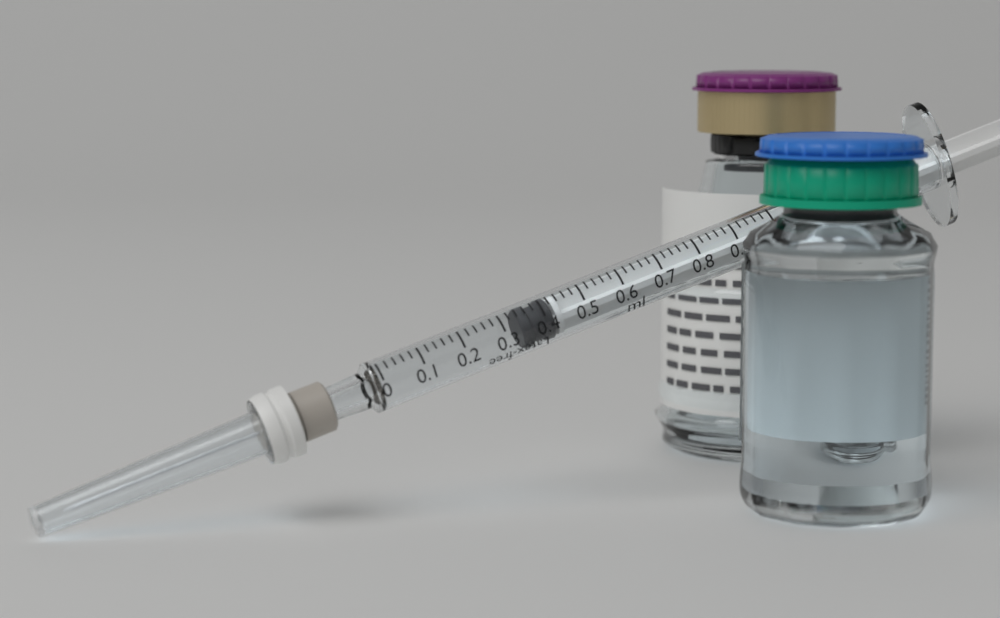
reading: 0.34 ml
